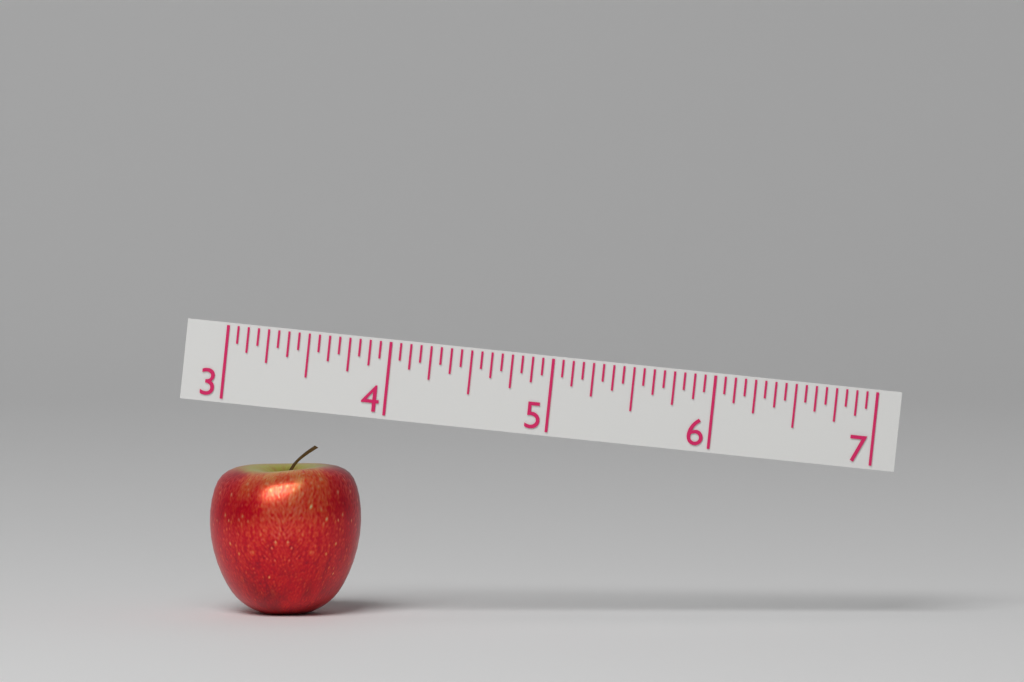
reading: 3.9375 (no unit)
